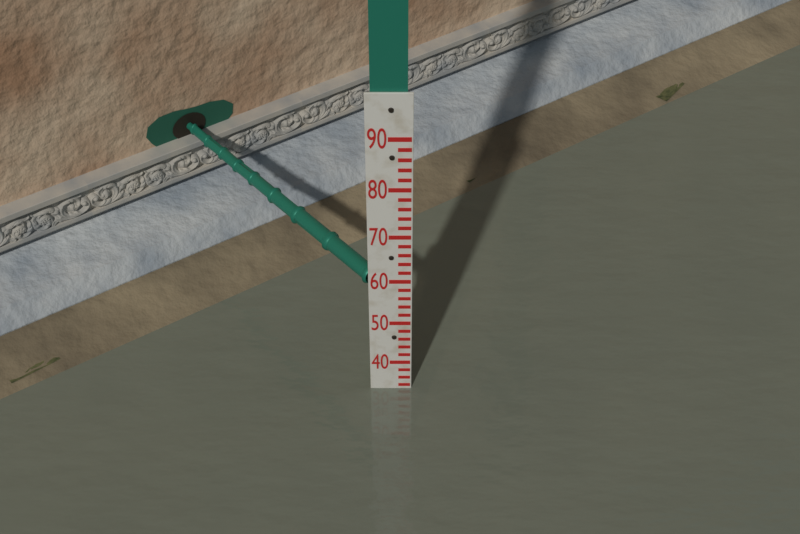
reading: 33 (no unit)
